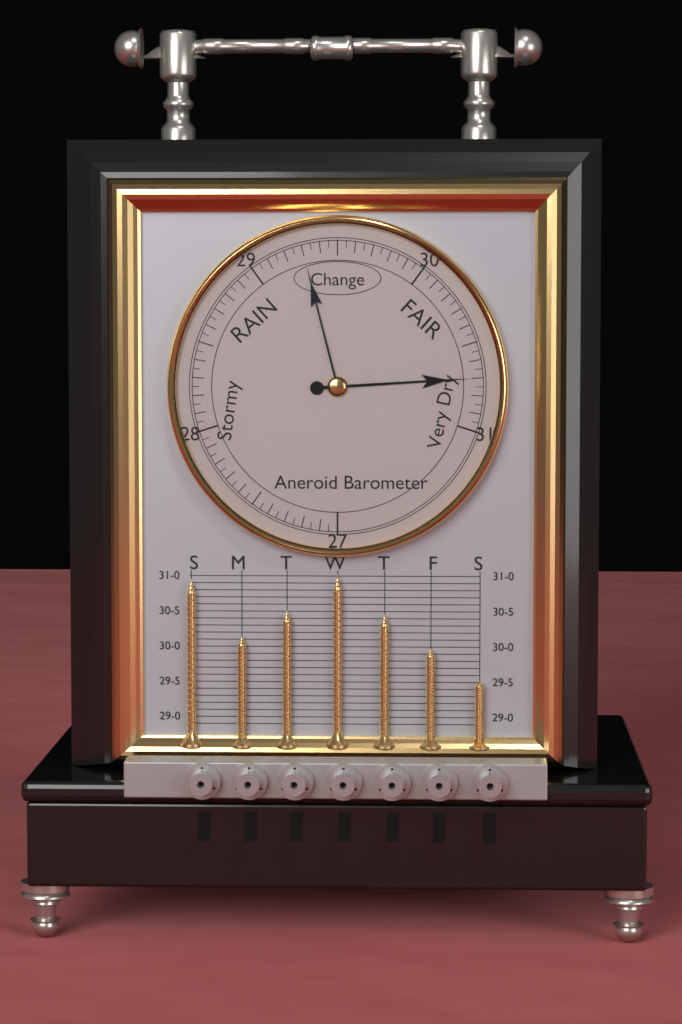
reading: 30.70 (no unit)
